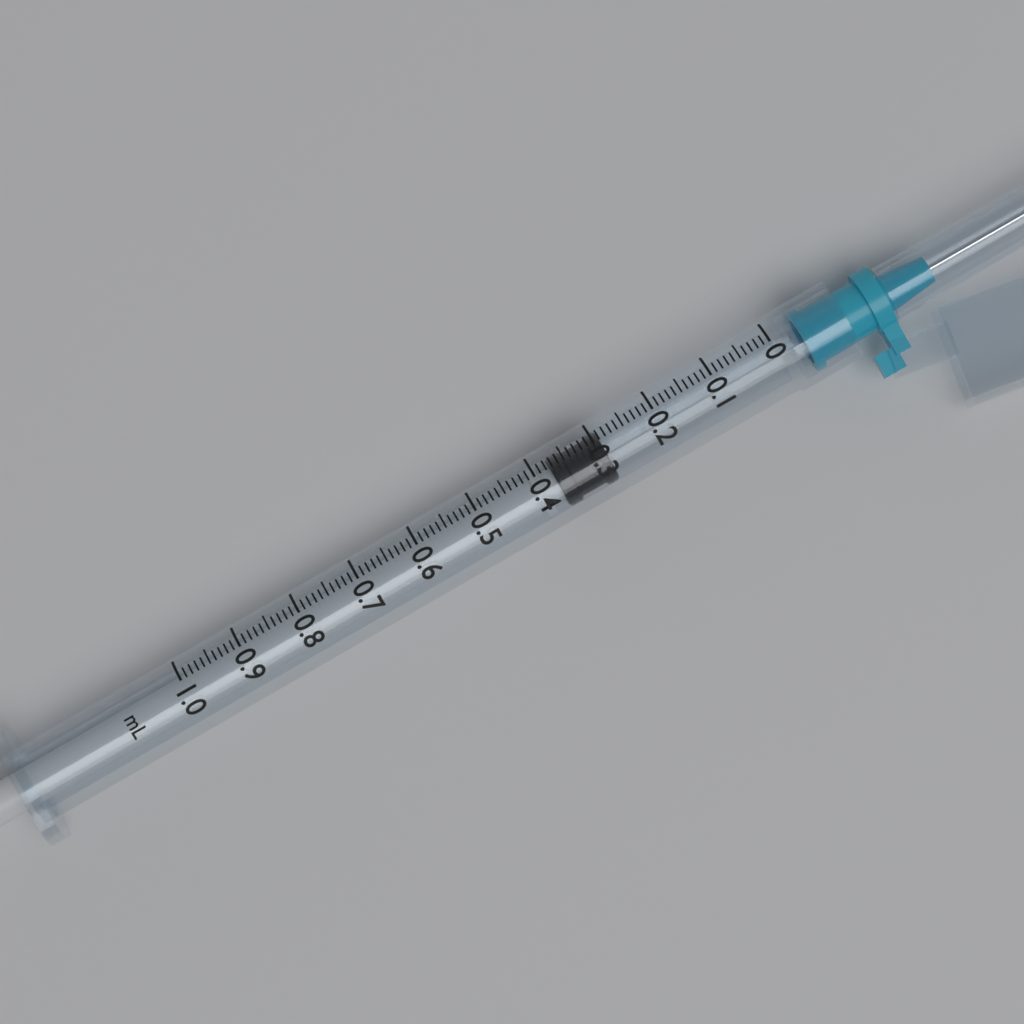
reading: 0.29 ml
